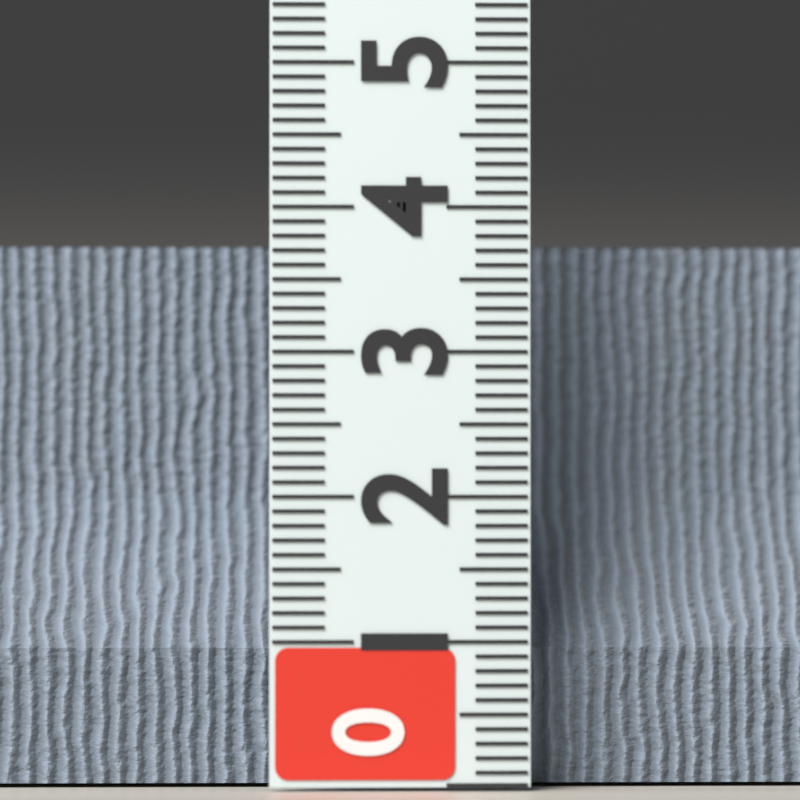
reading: 3.8 (no unit)
